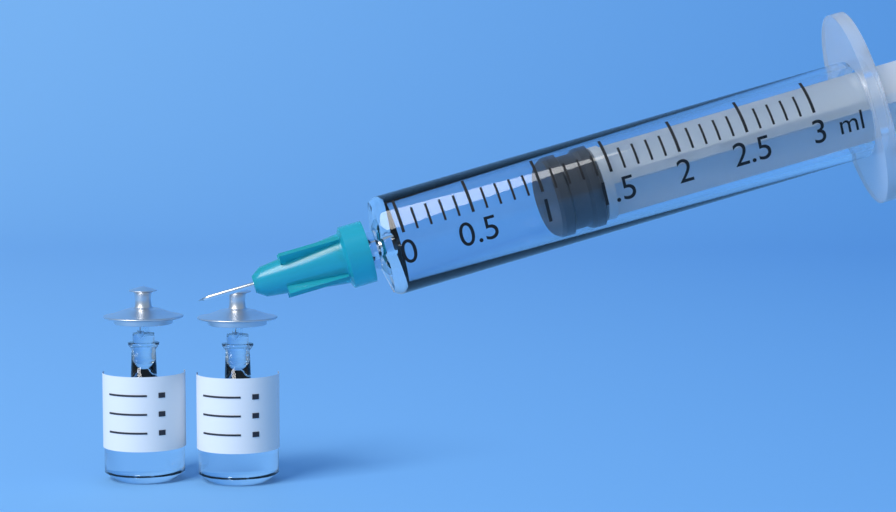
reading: 1.1 ml
